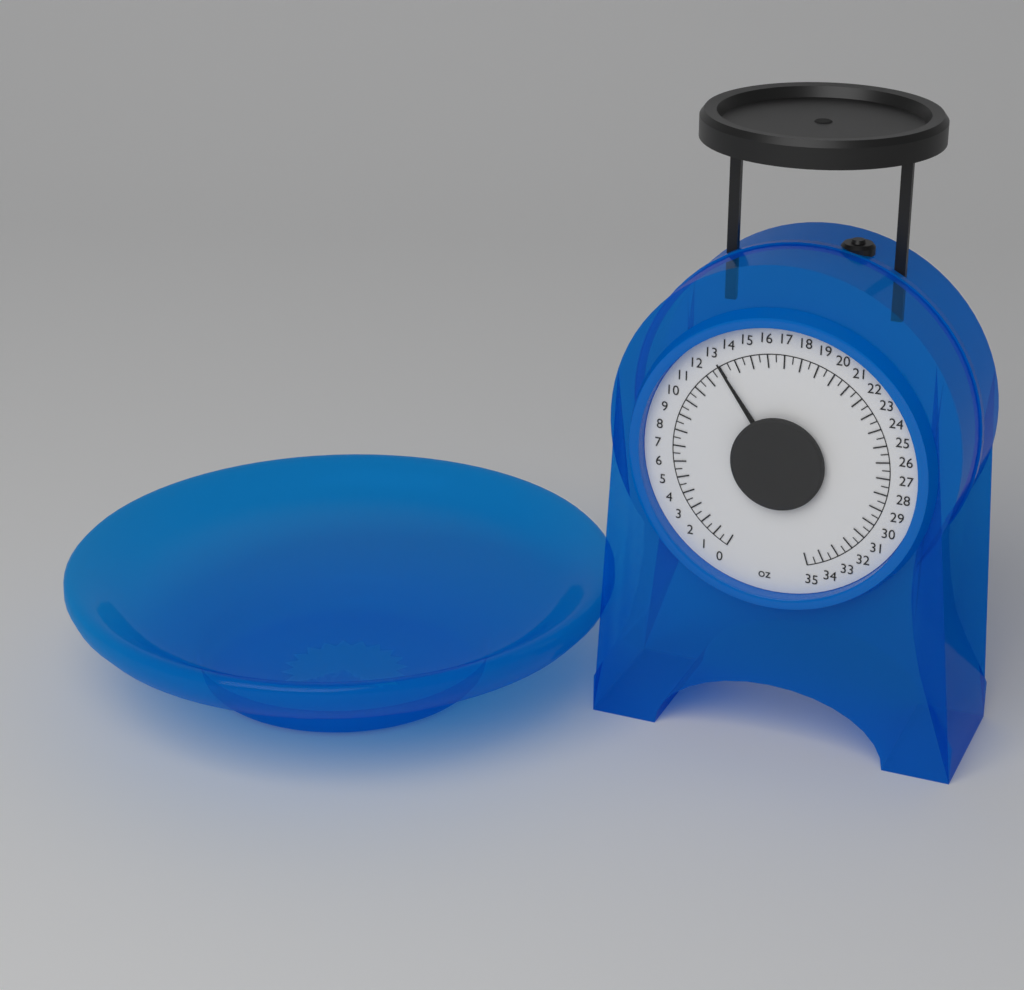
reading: 13.0 oz
